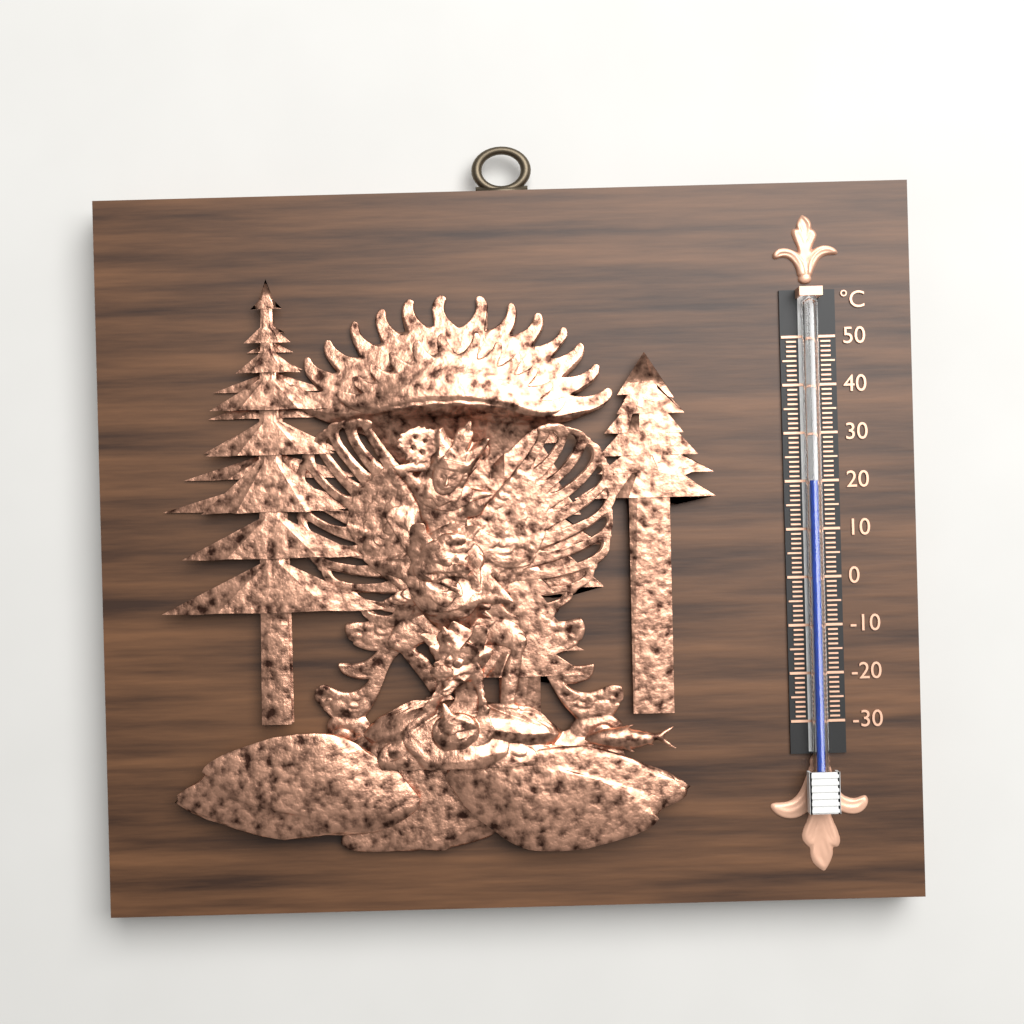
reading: 20 °C
